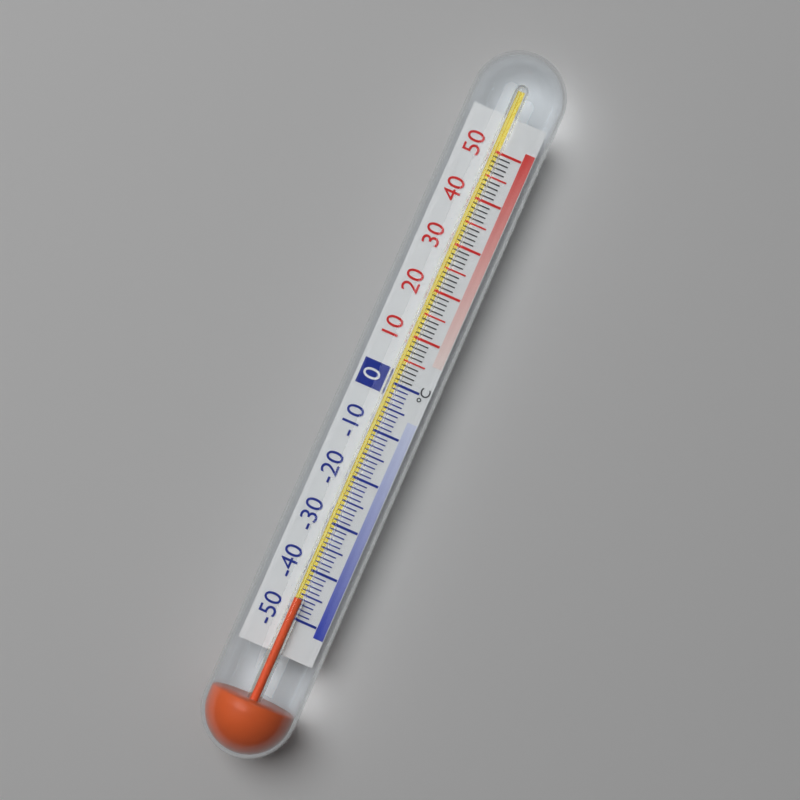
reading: -46 °C
